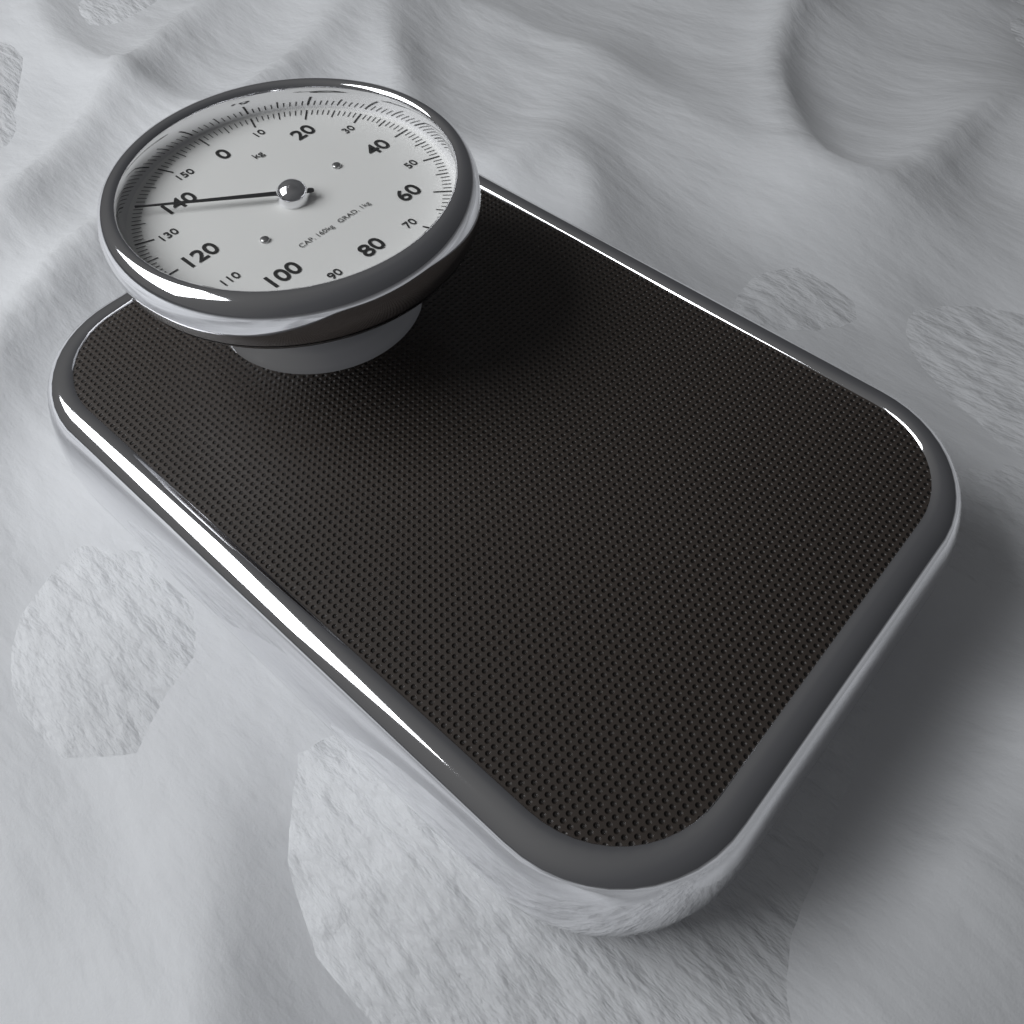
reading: 138 kg
